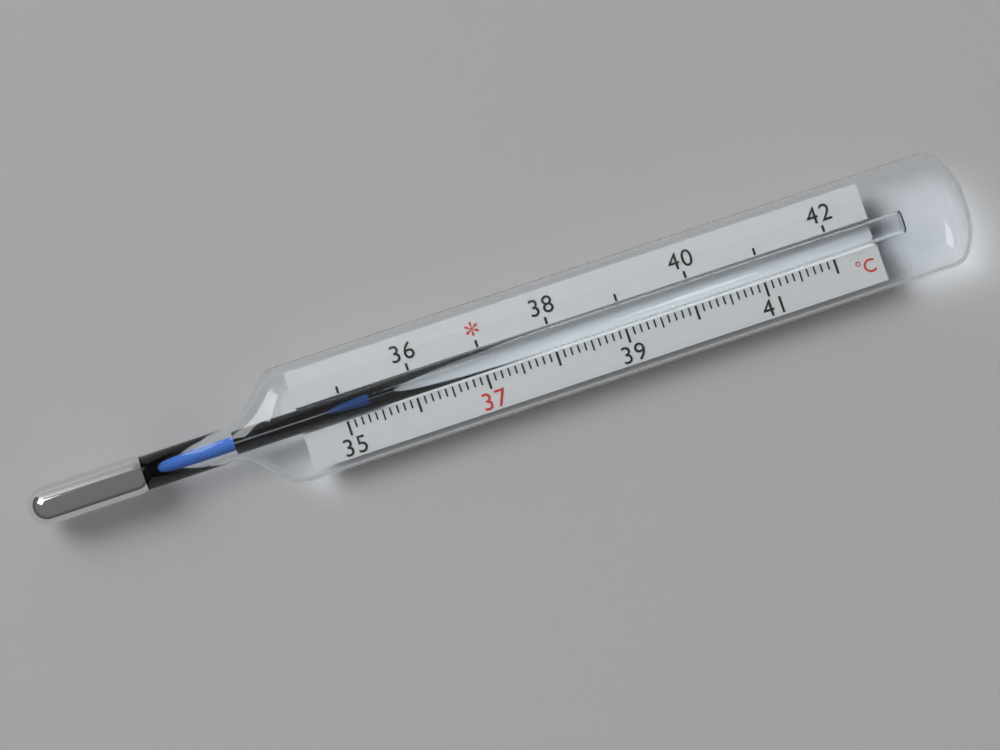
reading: 35.4 °C
